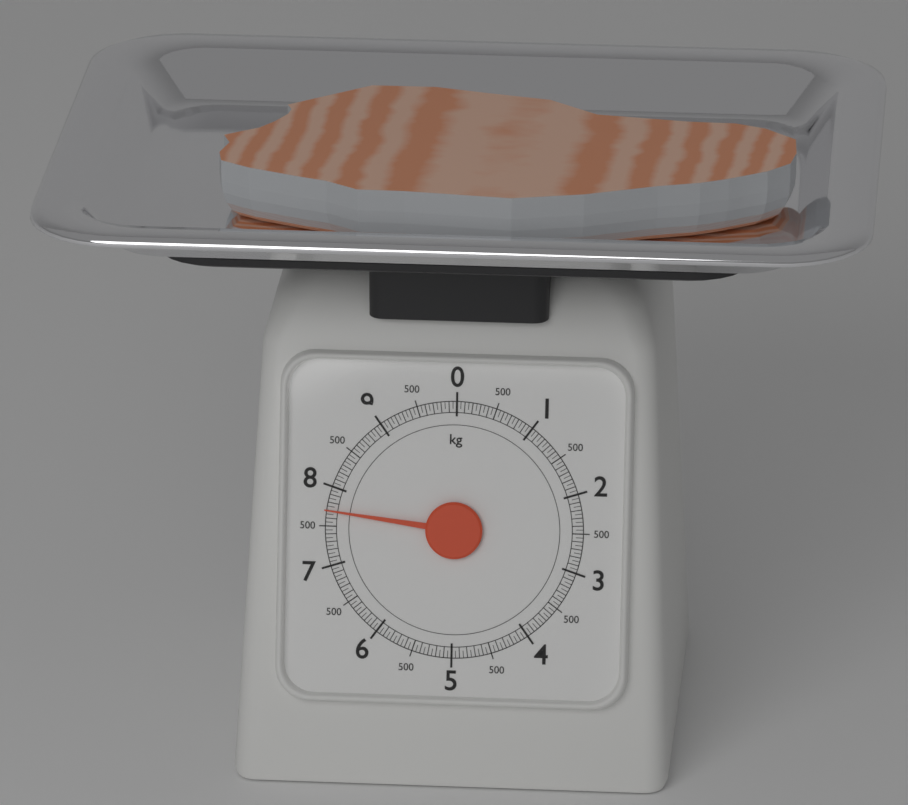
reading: 7.70 kg
